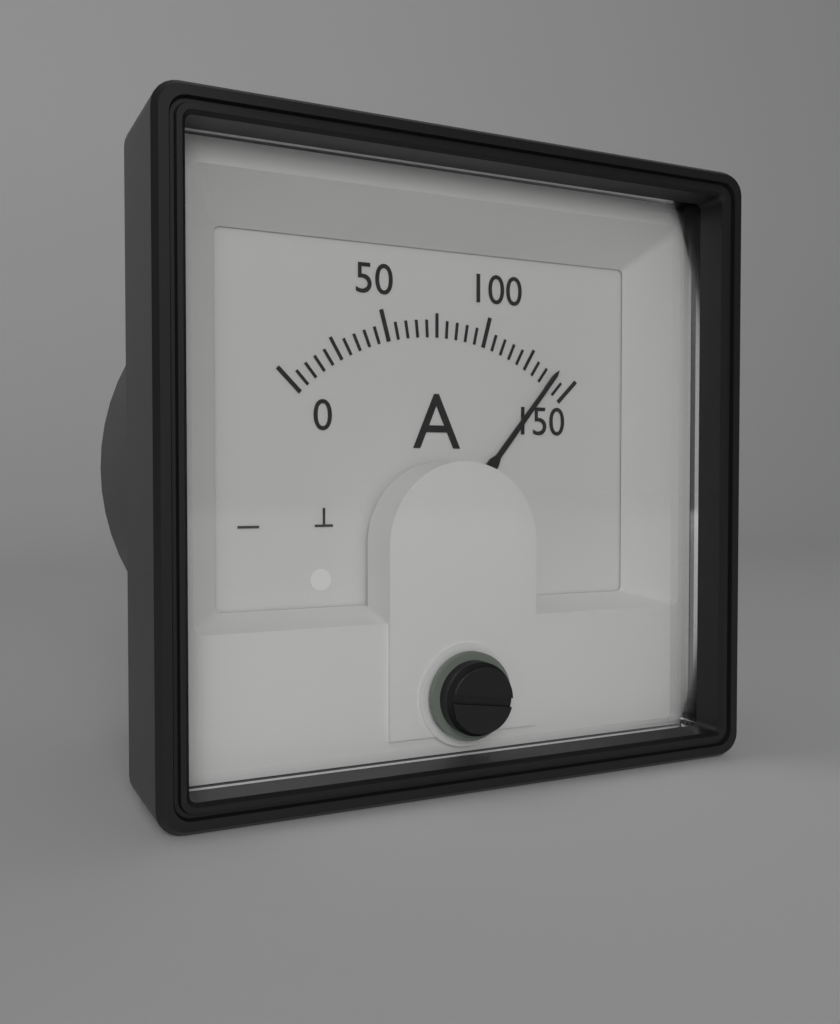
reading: 140 A
